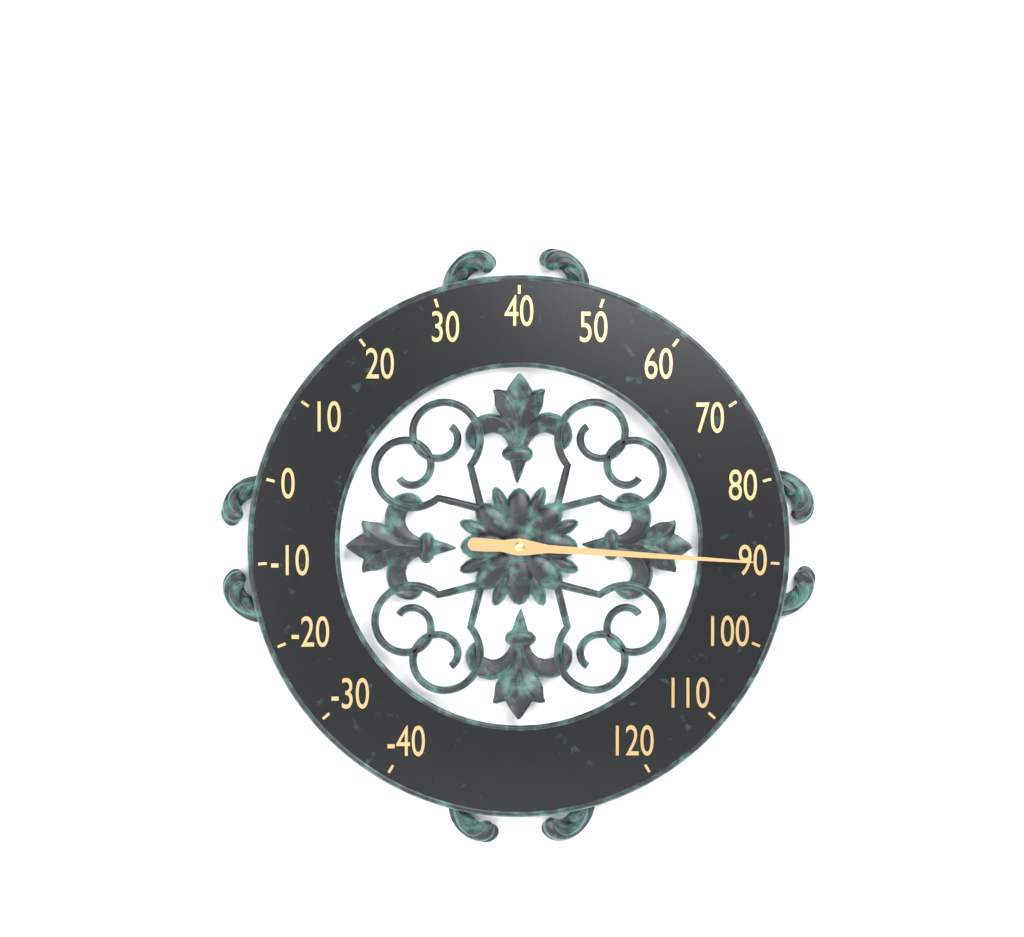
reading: 90 (no unit)
